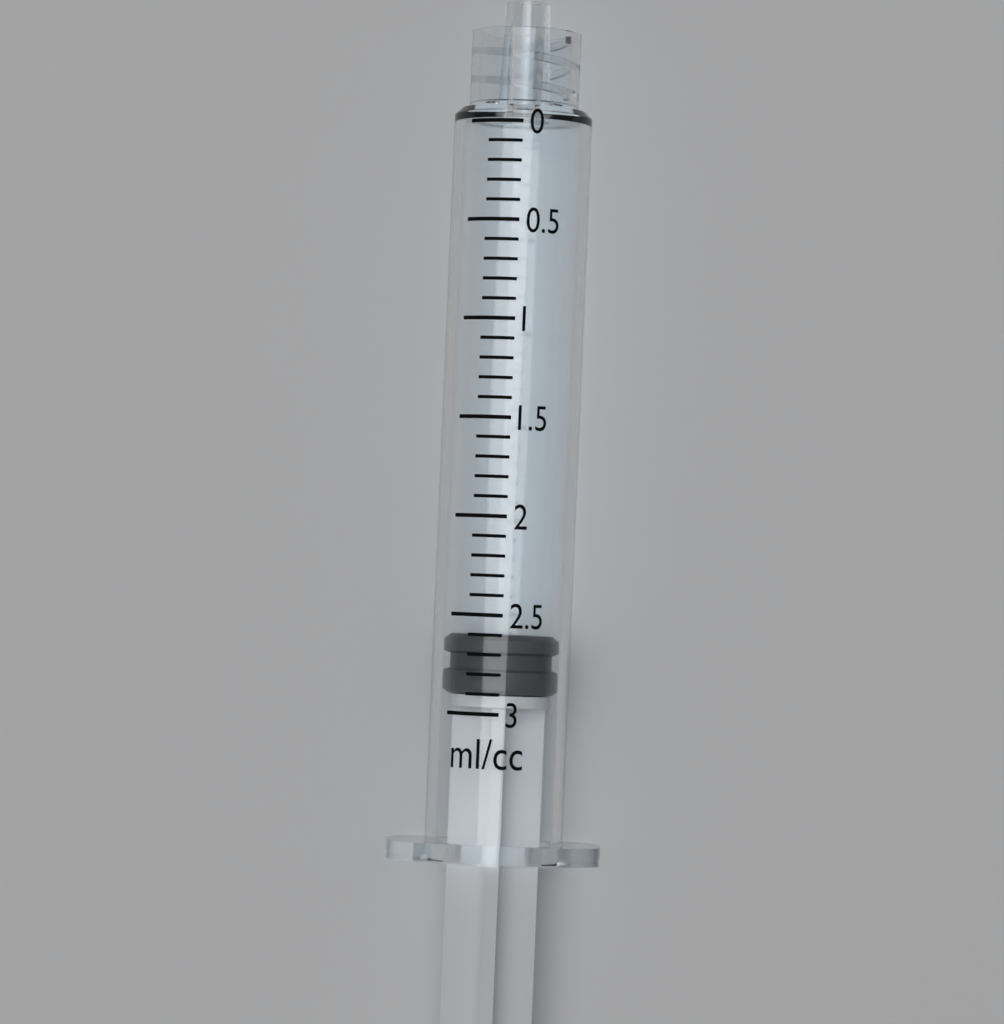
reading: 2.6 ml
